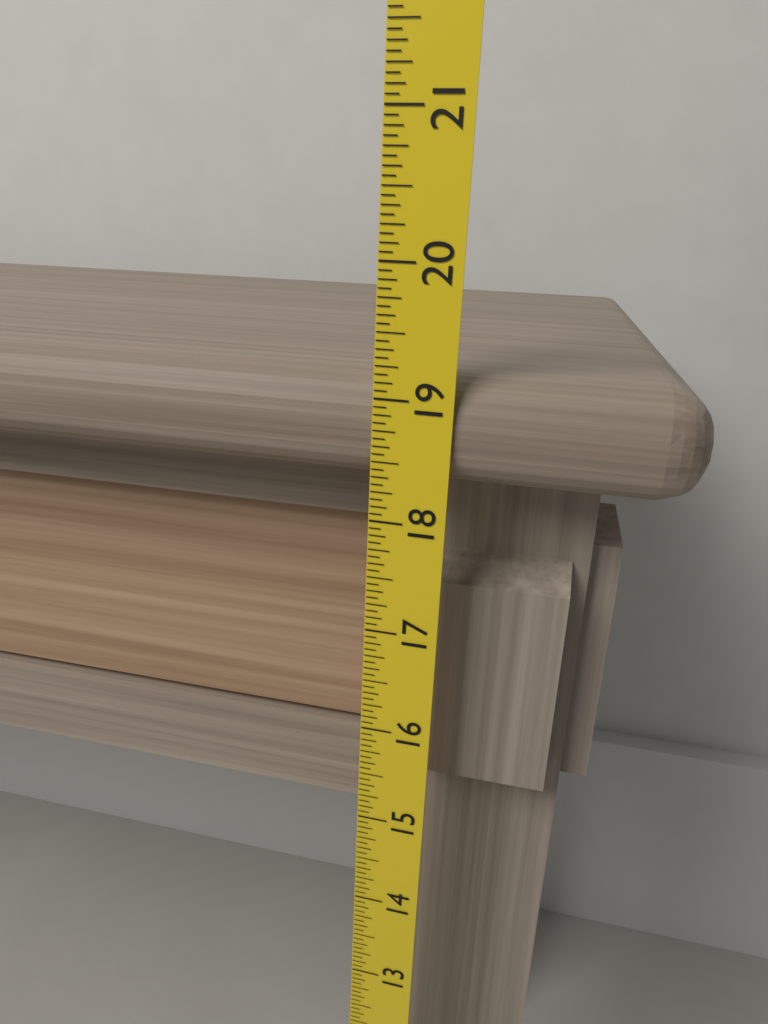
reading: 19.1875 (no unit)
